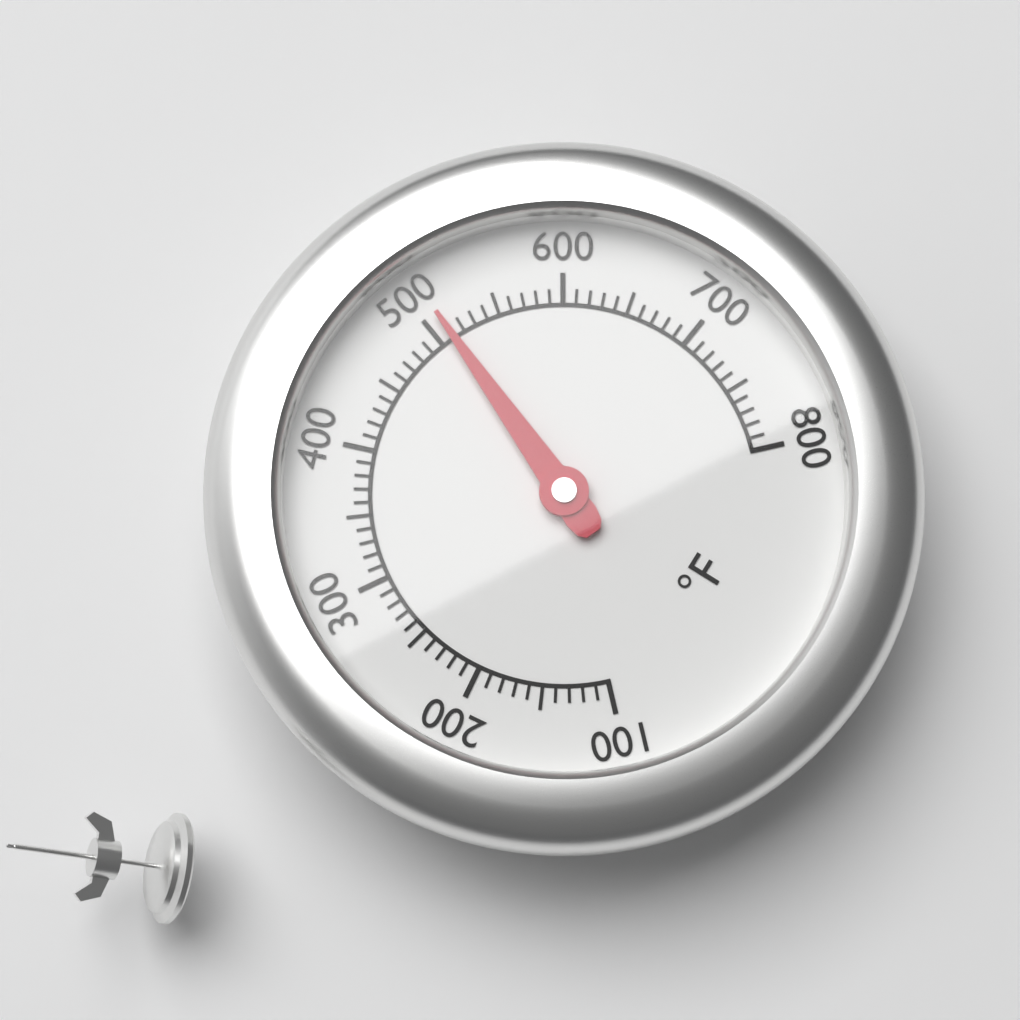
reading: 510 °F
